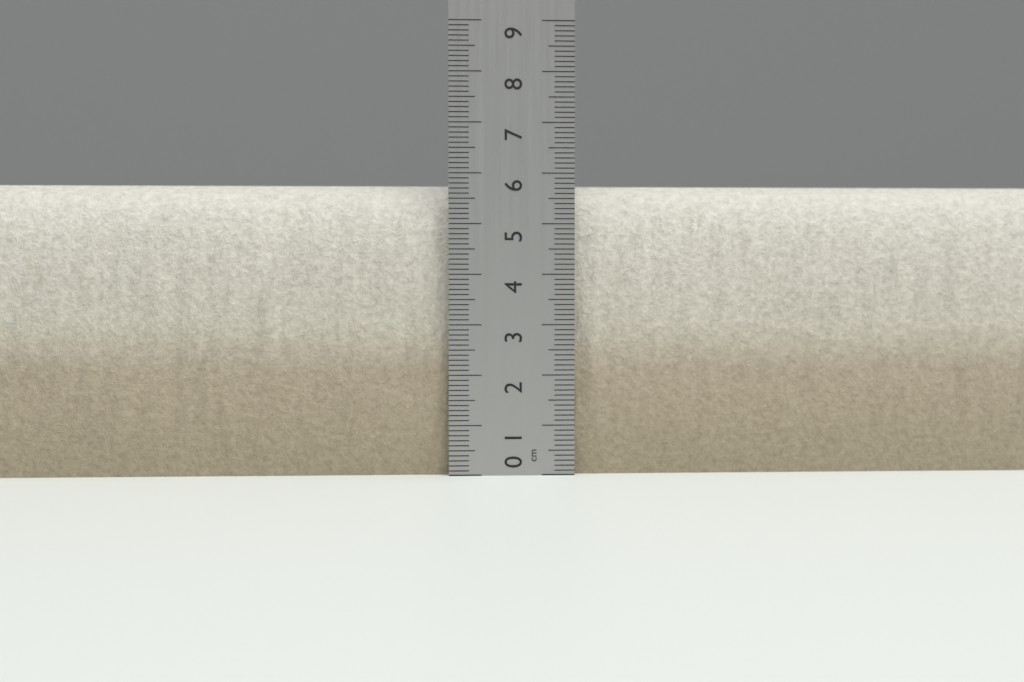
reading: 5.8 cm
